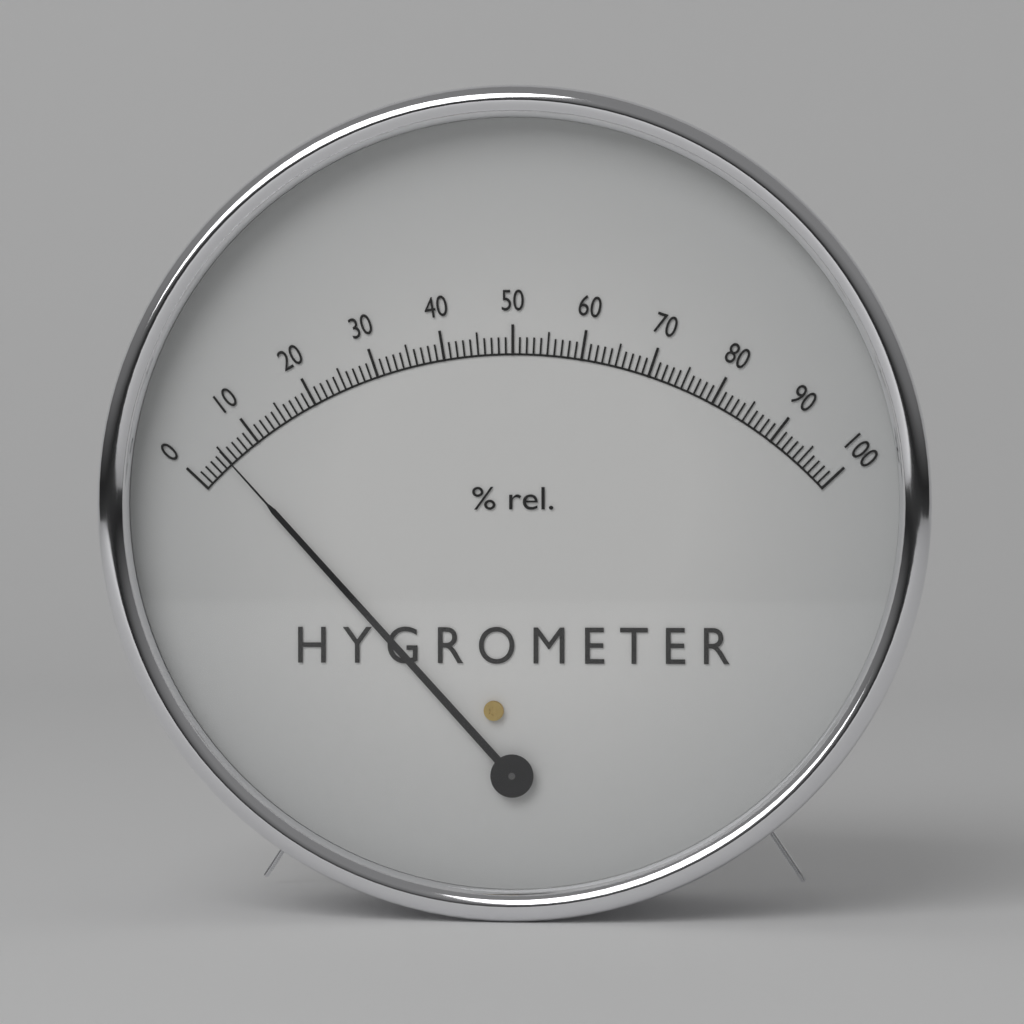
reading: 5 %
